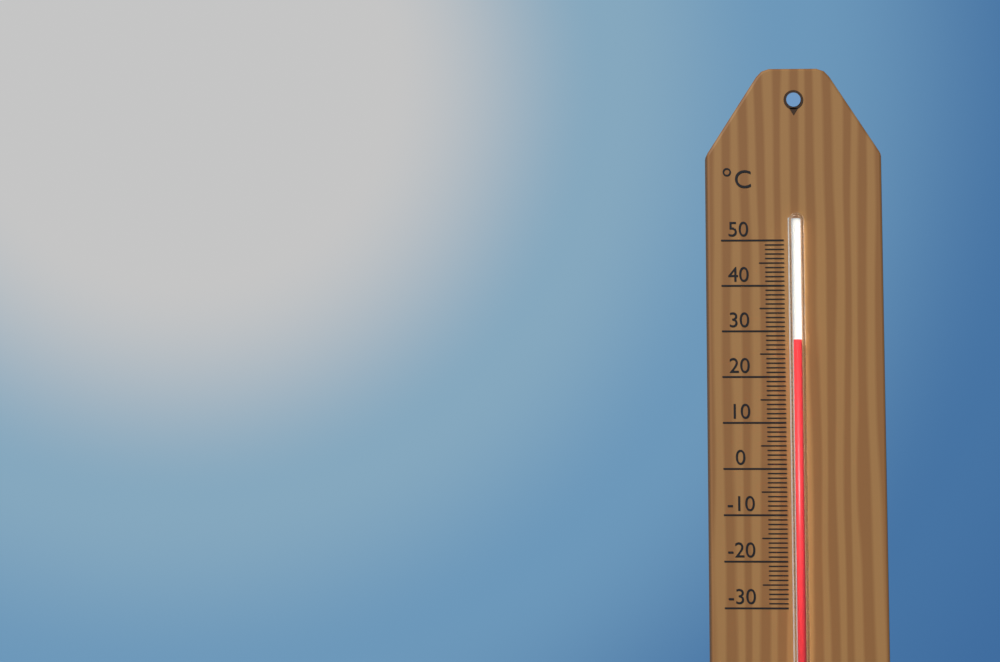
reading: 28 °C
